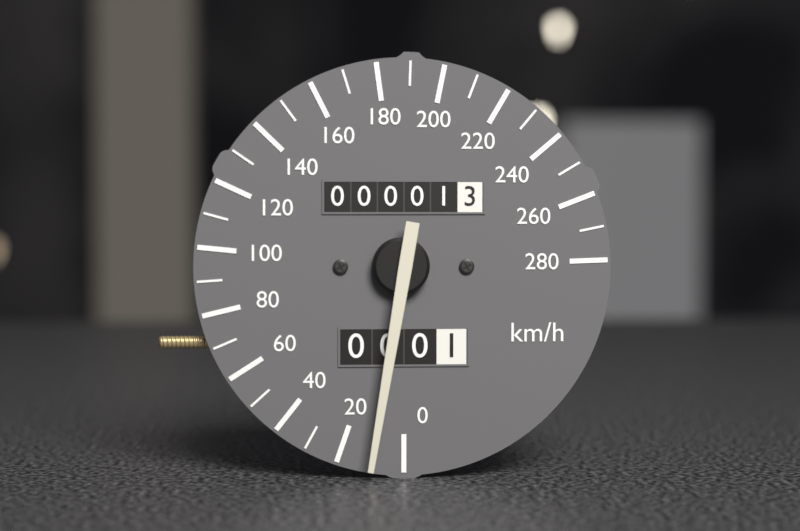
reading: 10 km/h
